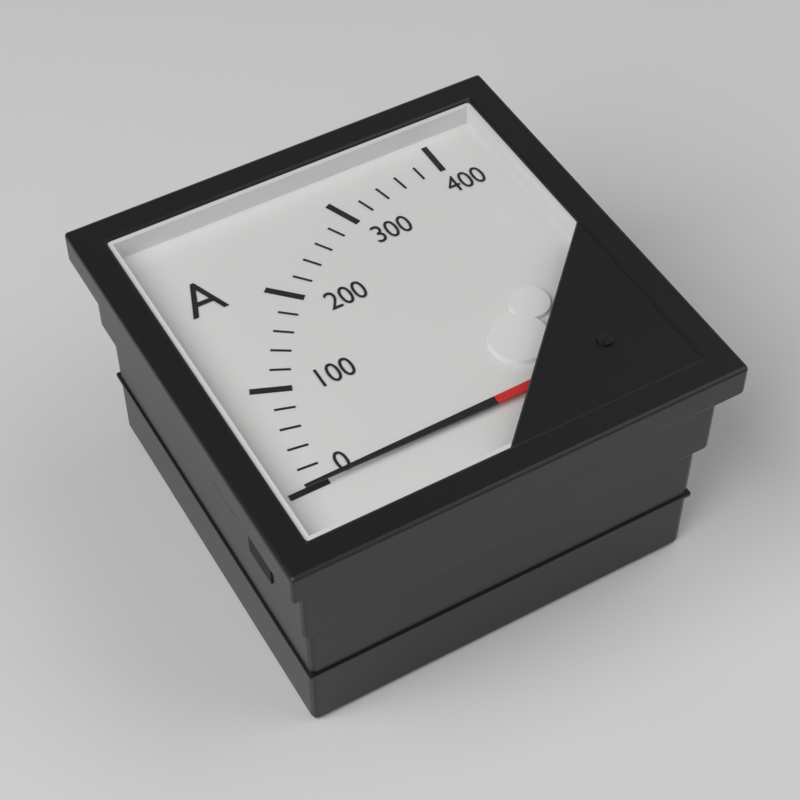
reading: 0 A
